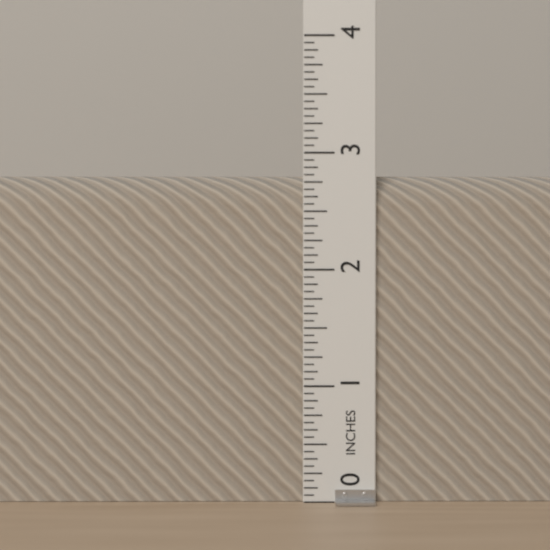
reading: 2.8125 in
